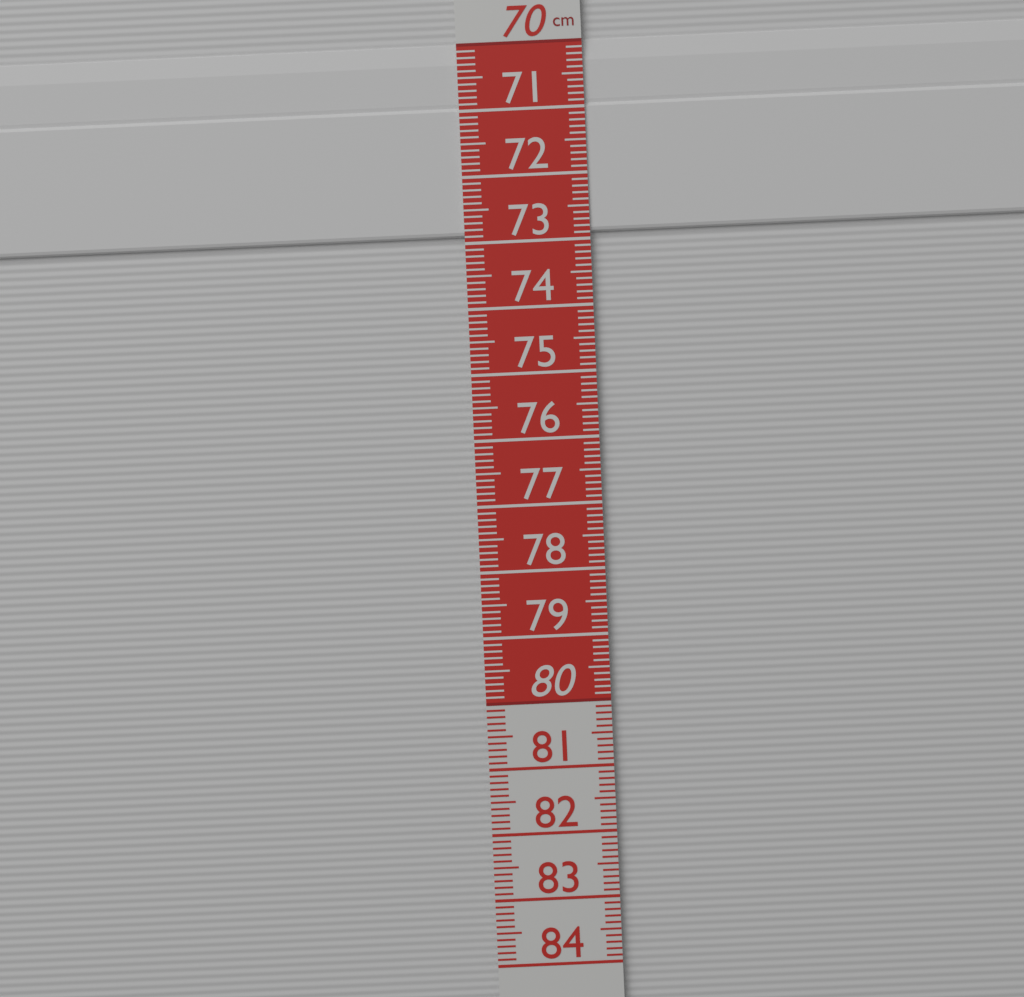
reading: 72.9 cm
